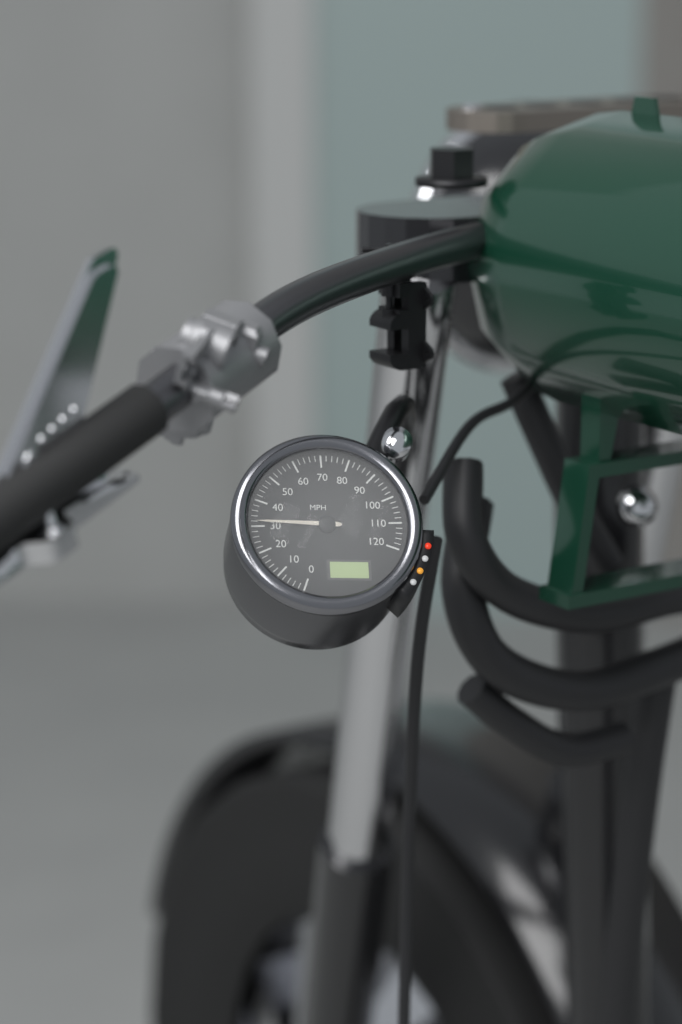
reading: 32 MPH
